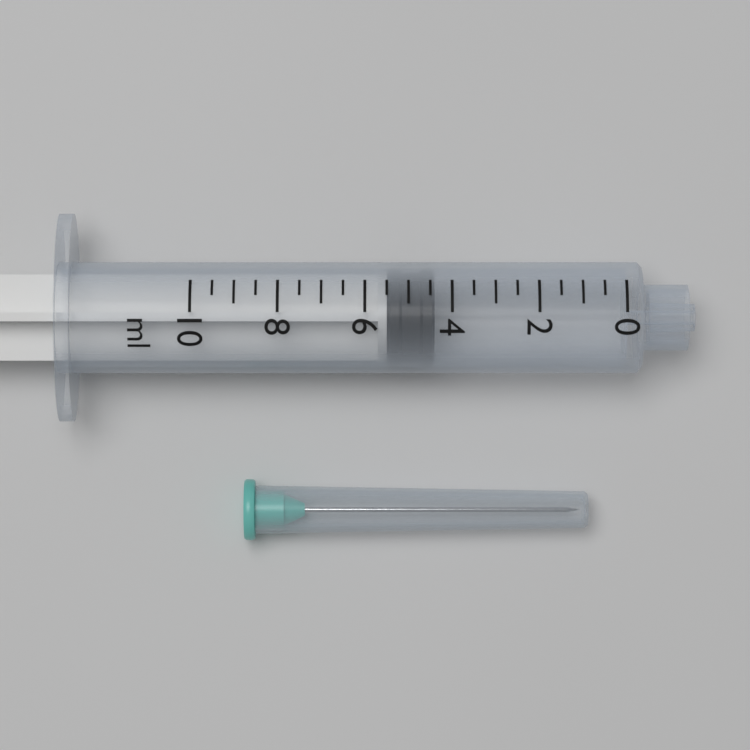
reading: 4.4 ml
